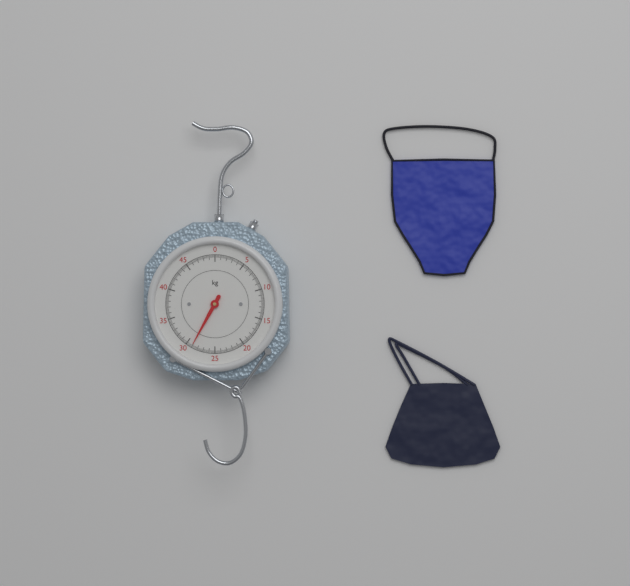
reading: 29.0 kg
